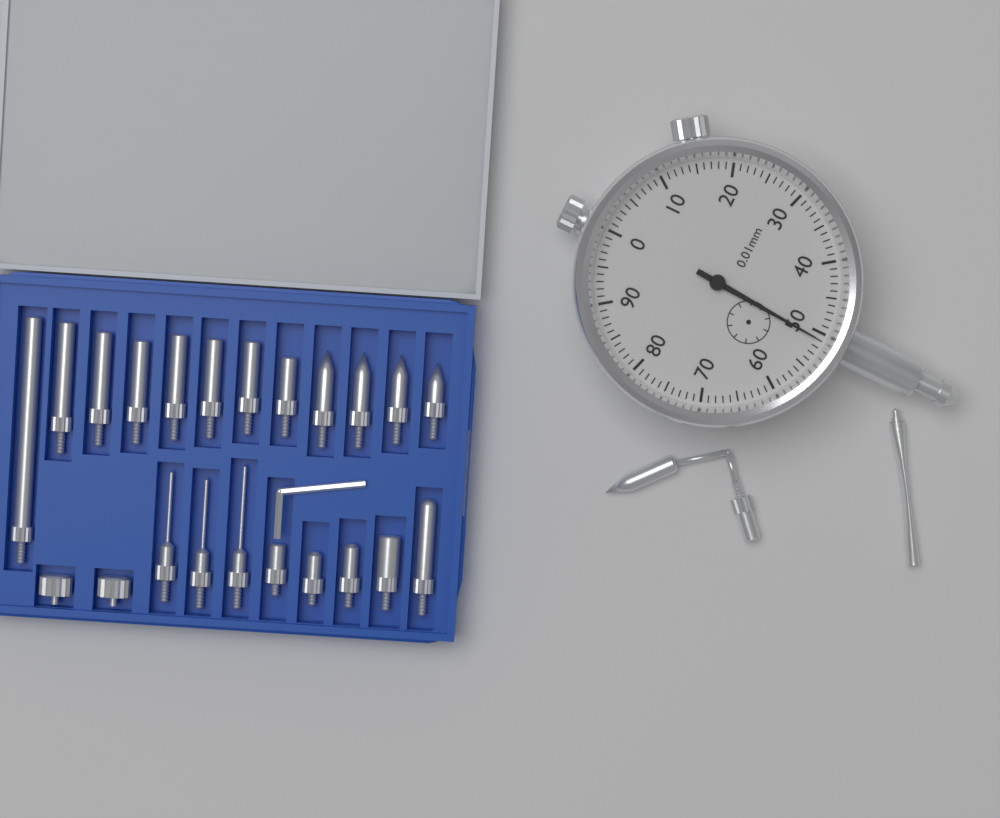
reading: 0.51 mm
